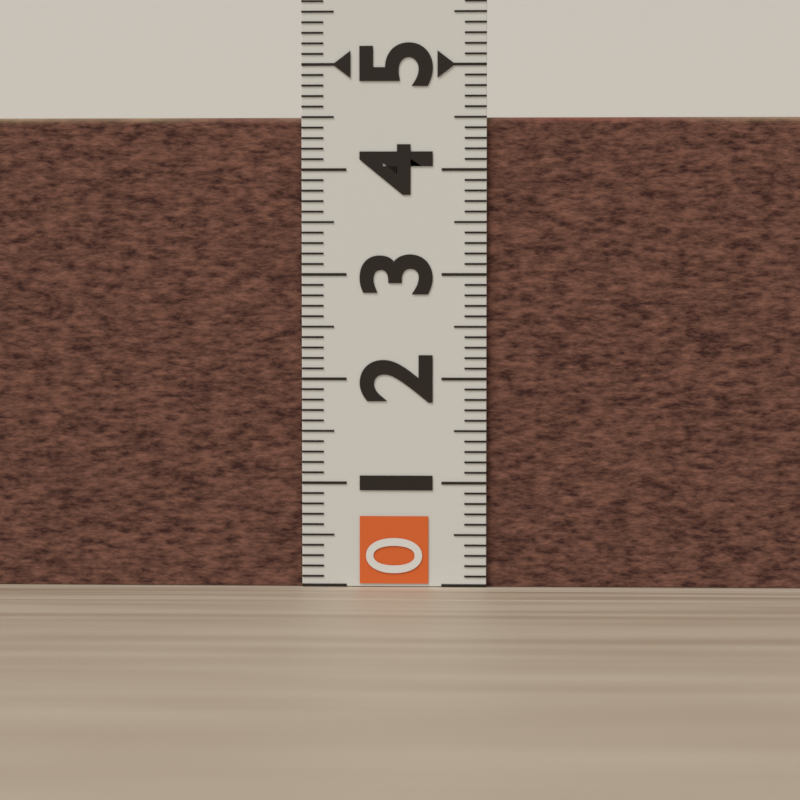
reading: 4.5 (no unit)
